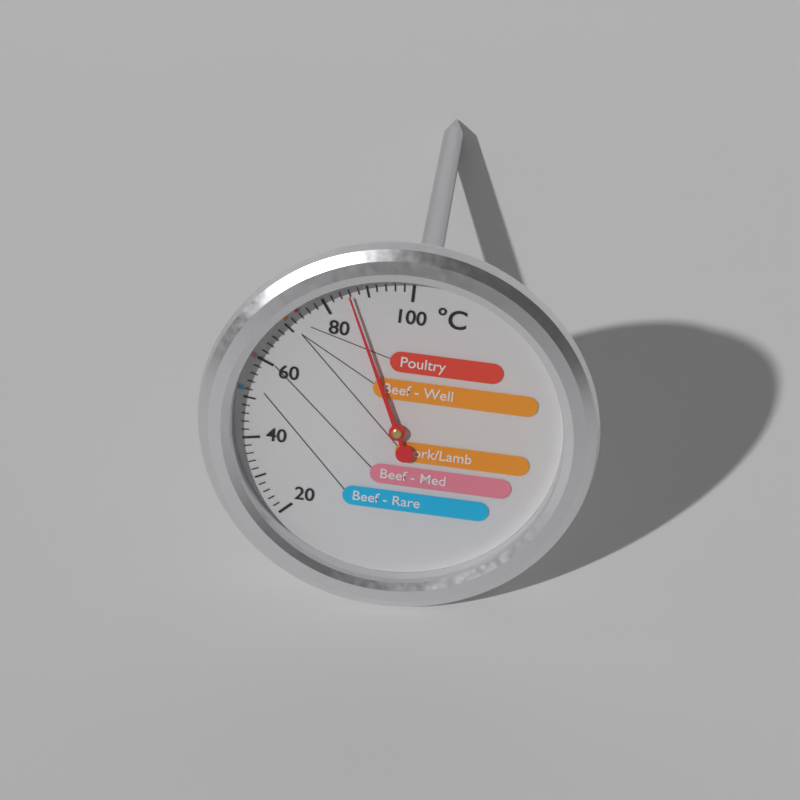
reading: 86 °C
